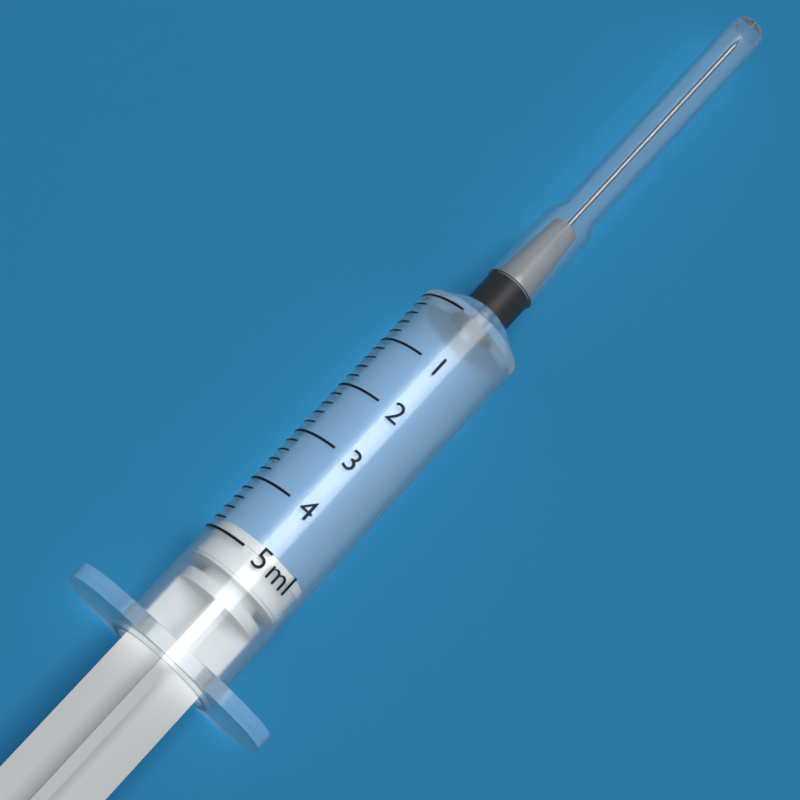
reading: 4.8 ml
